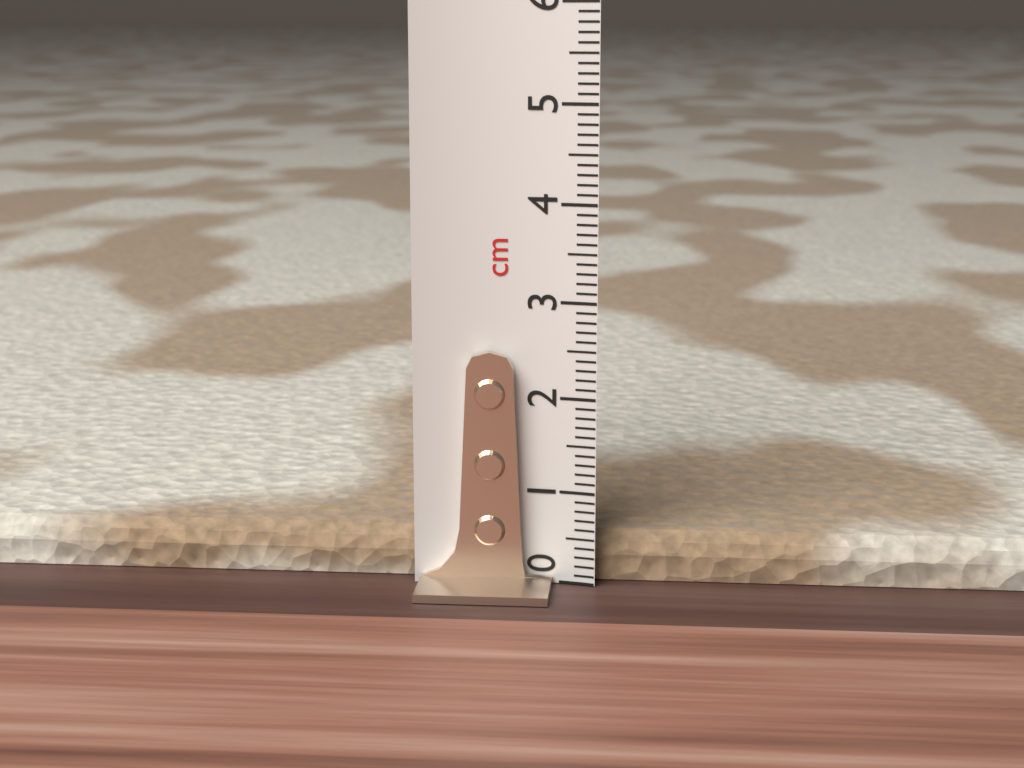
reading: 0.5 cm
